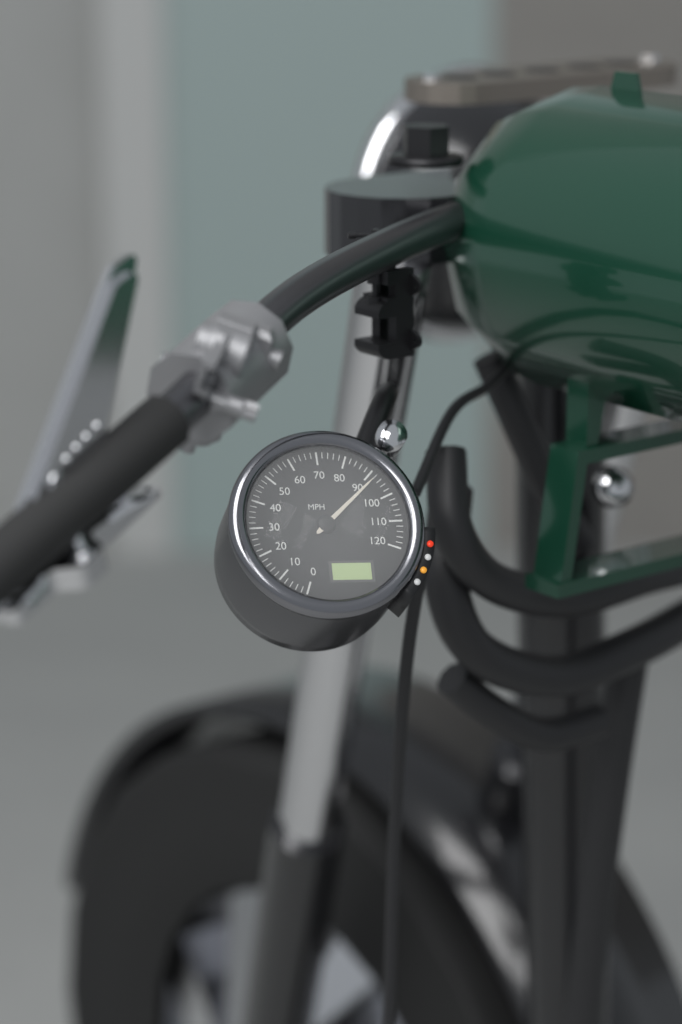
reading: 92 MPH
